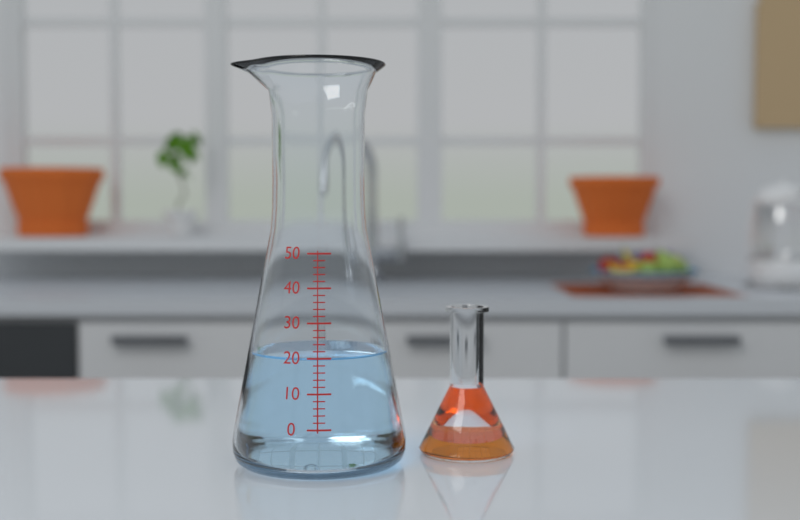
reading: 20 (no unit)
